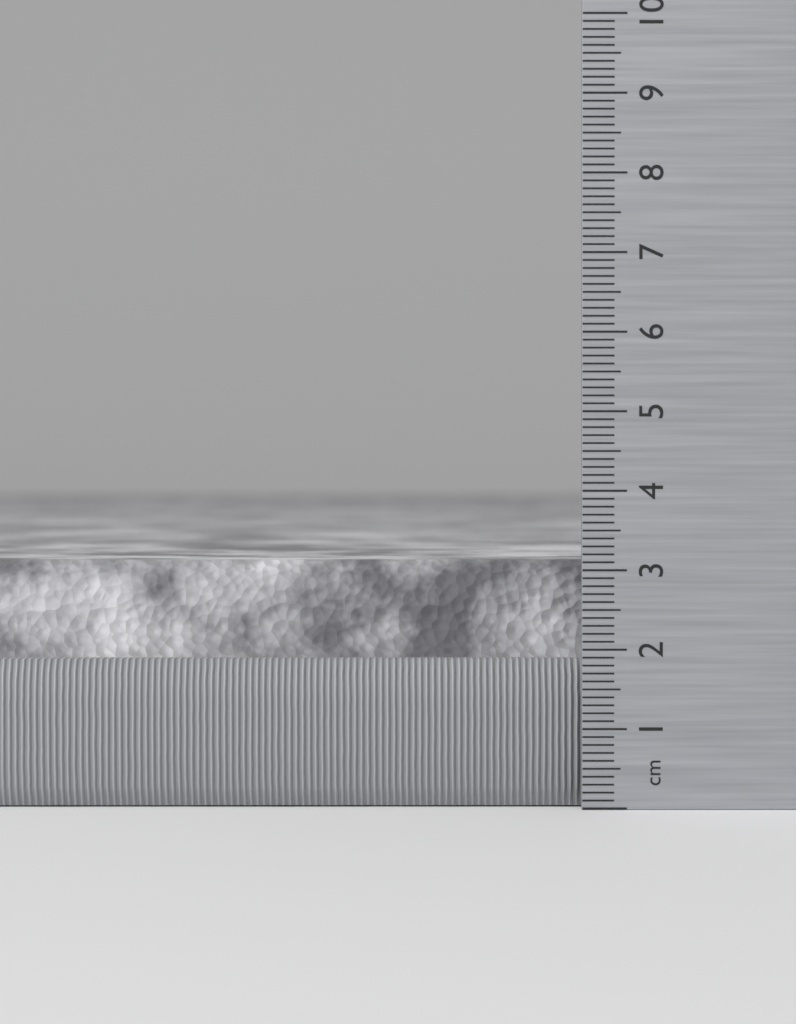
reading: 3.1 cm
